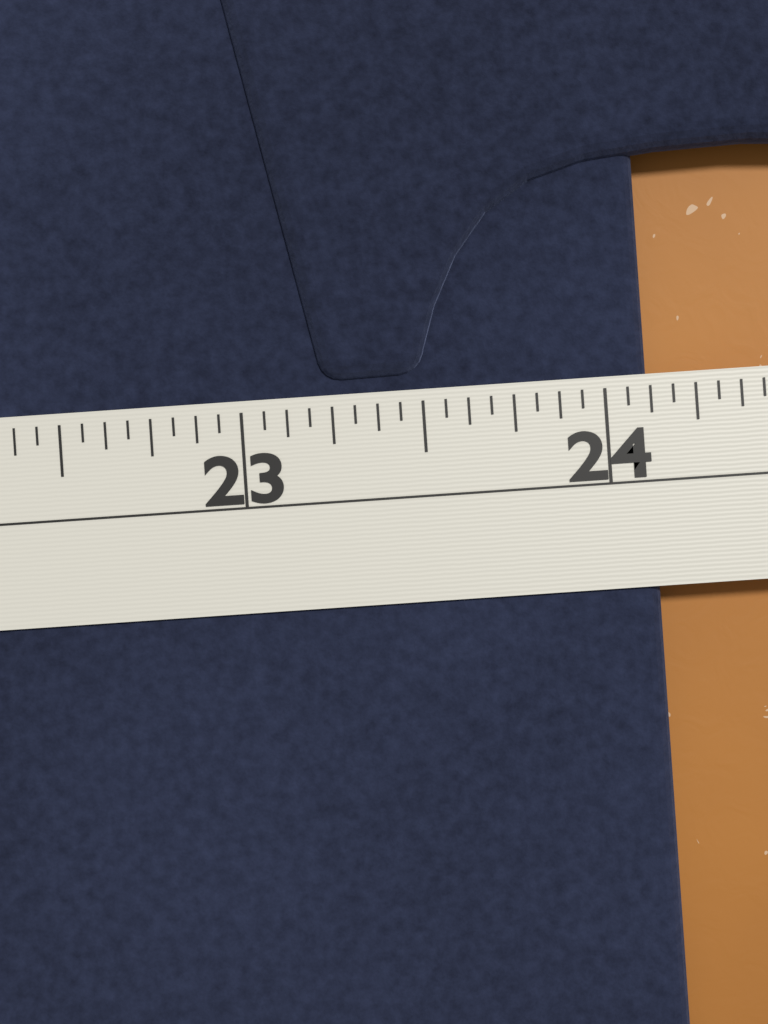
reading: 24.1250 in
